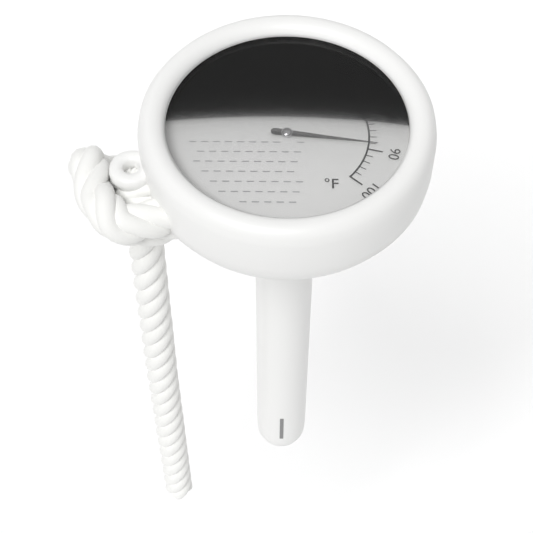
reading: 88 °F
